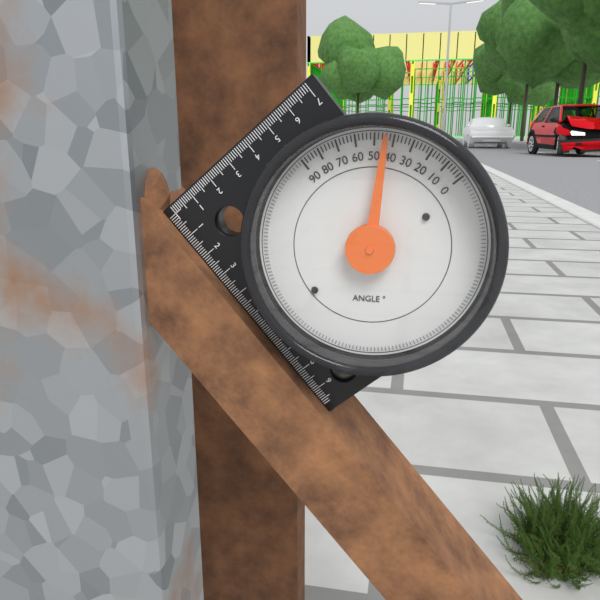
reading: 44 °
